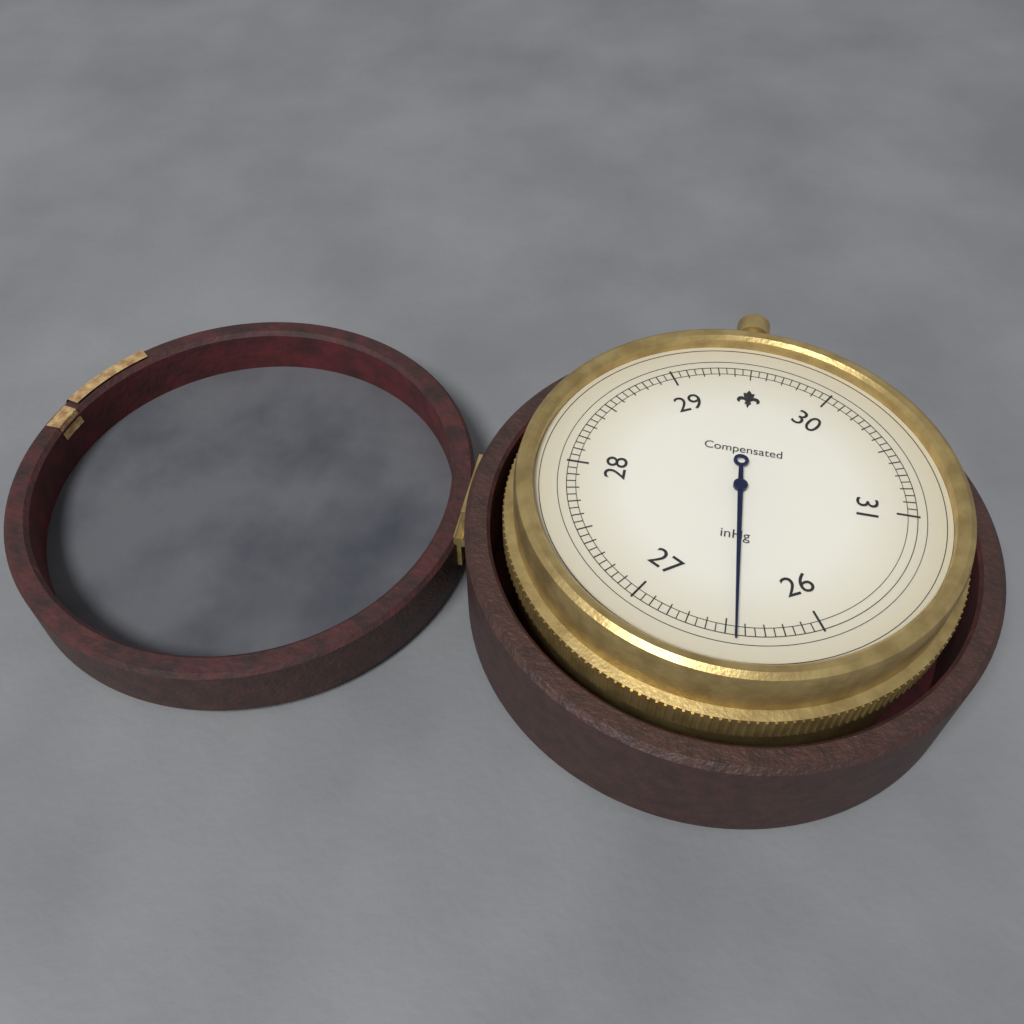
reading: 26.45 inHg
